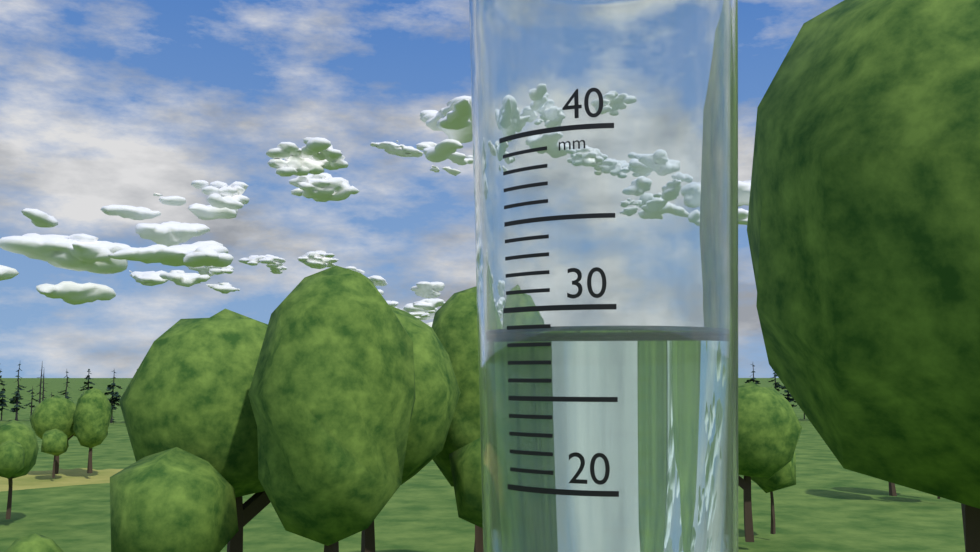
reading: 29 mm
